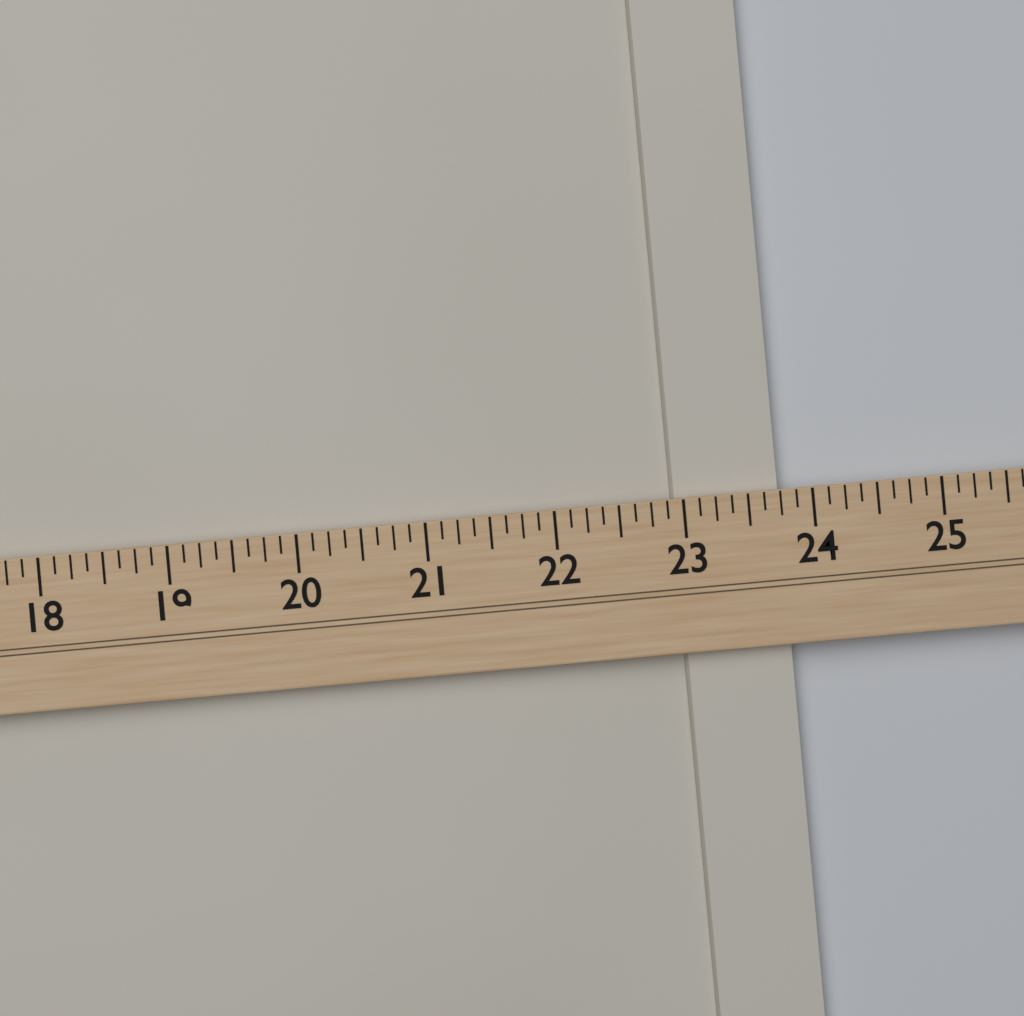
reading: 23.750 (no unit)
